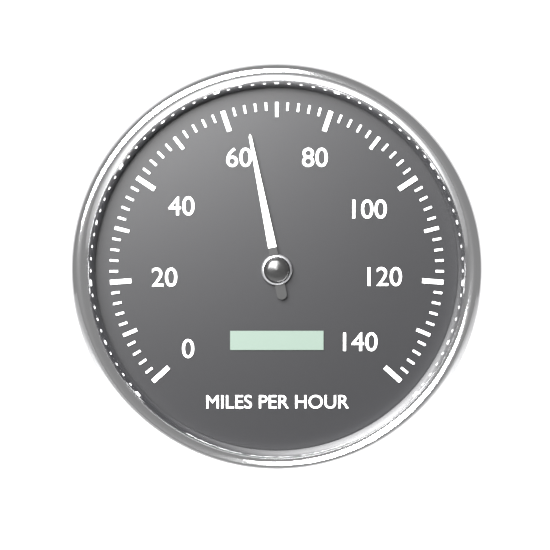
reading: 64 mph
